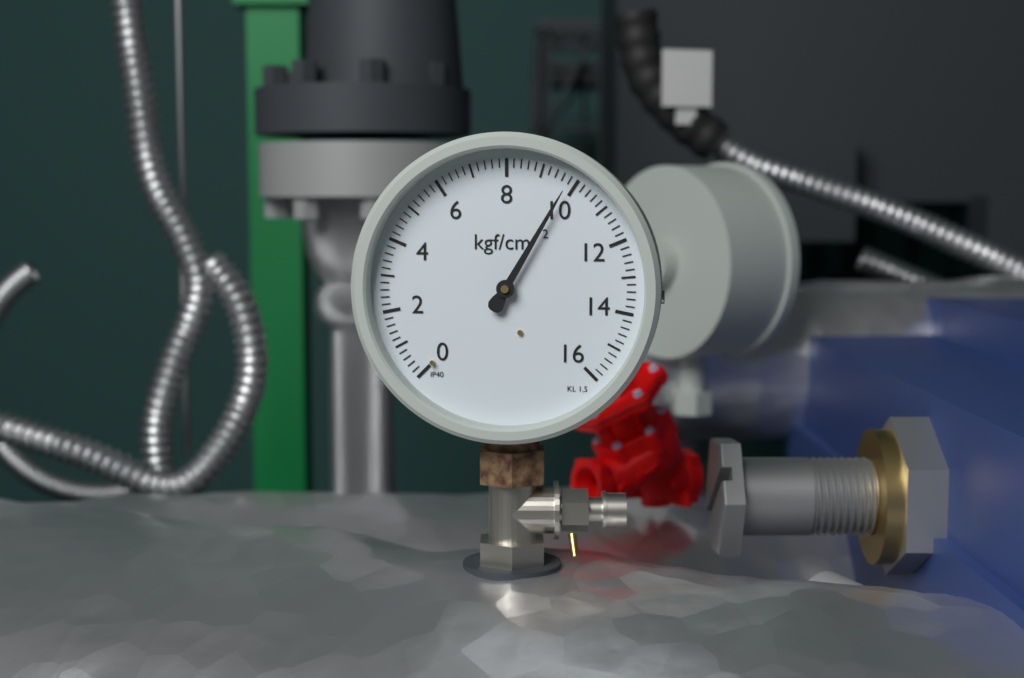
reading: 9.8 kgf/cm²
